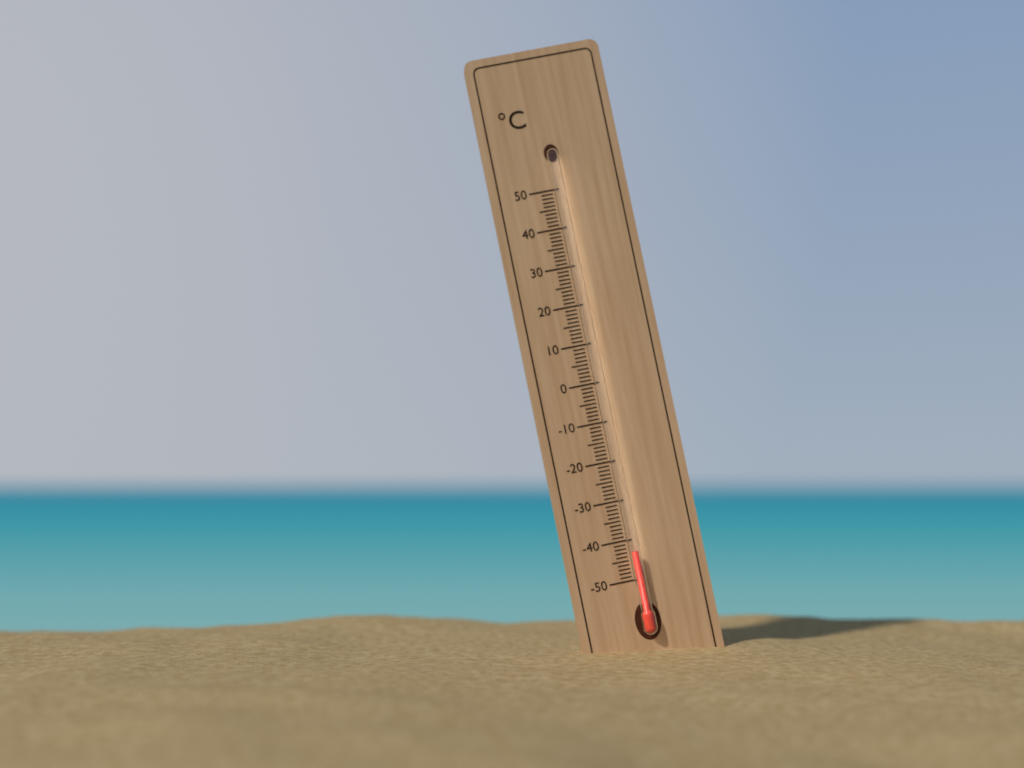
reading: -43 °C
